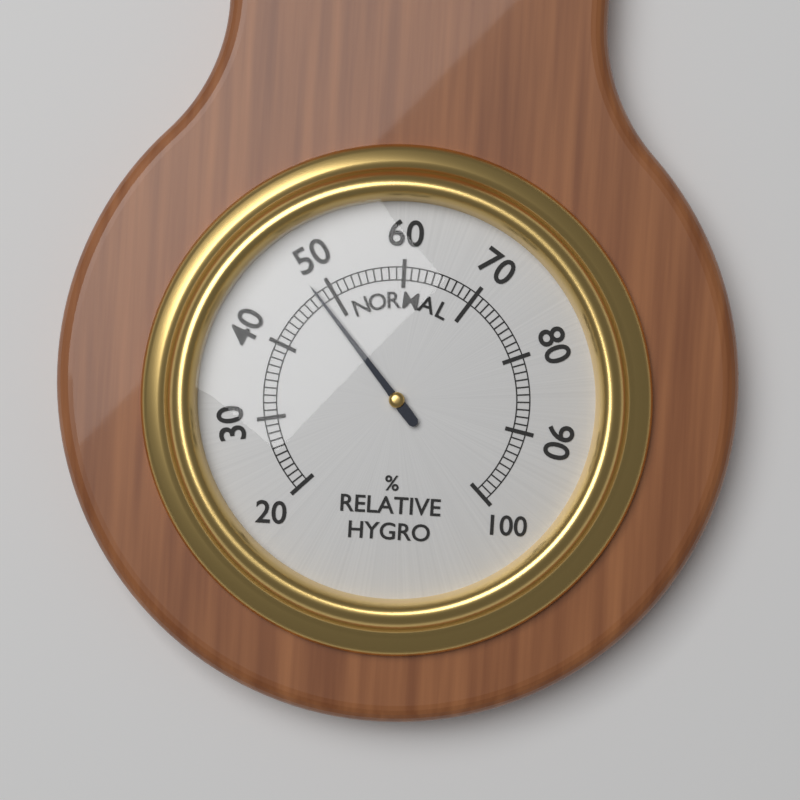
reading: 48 %
